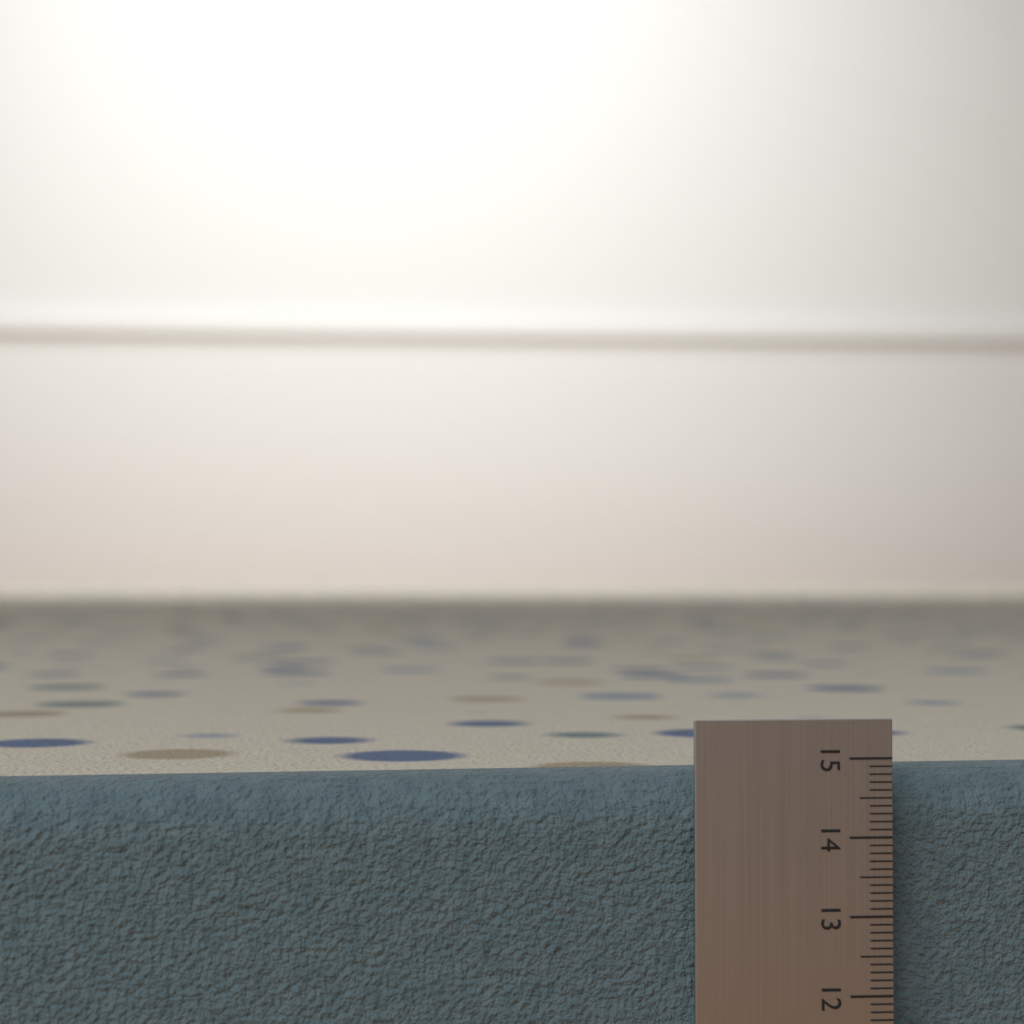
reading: 14.8 (no unit)
